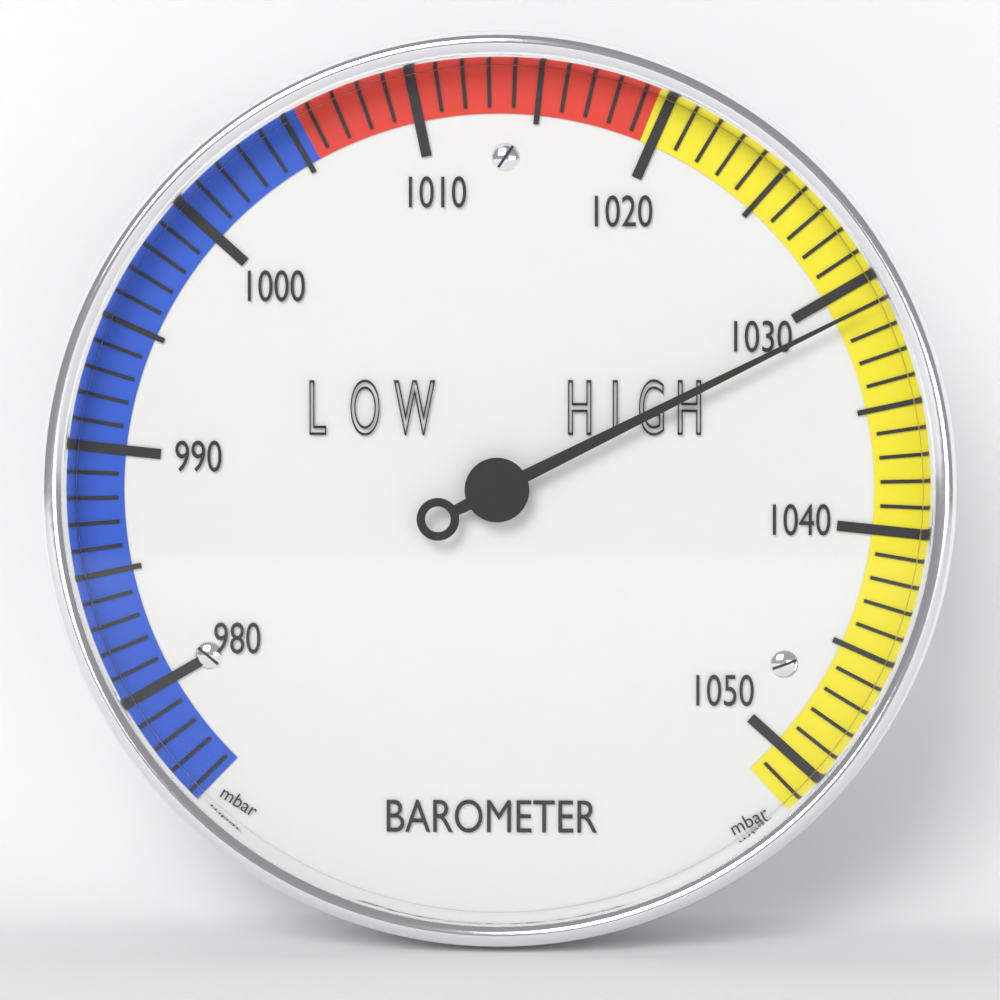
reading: 1031 mbar
